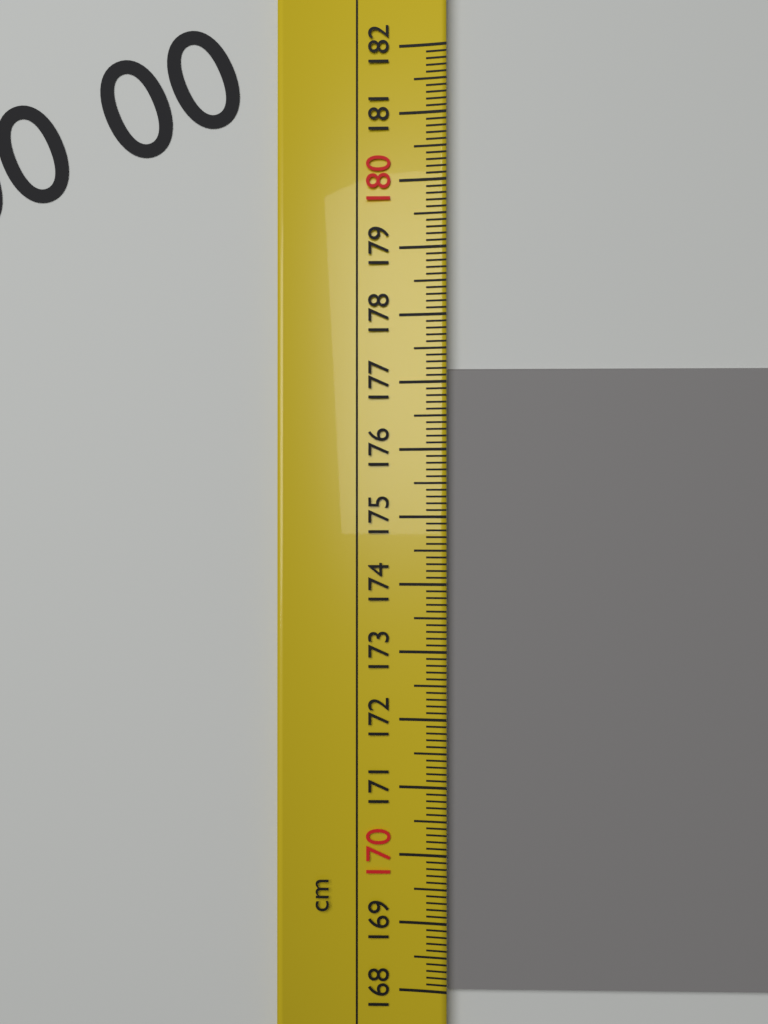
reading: 177.2 cm
